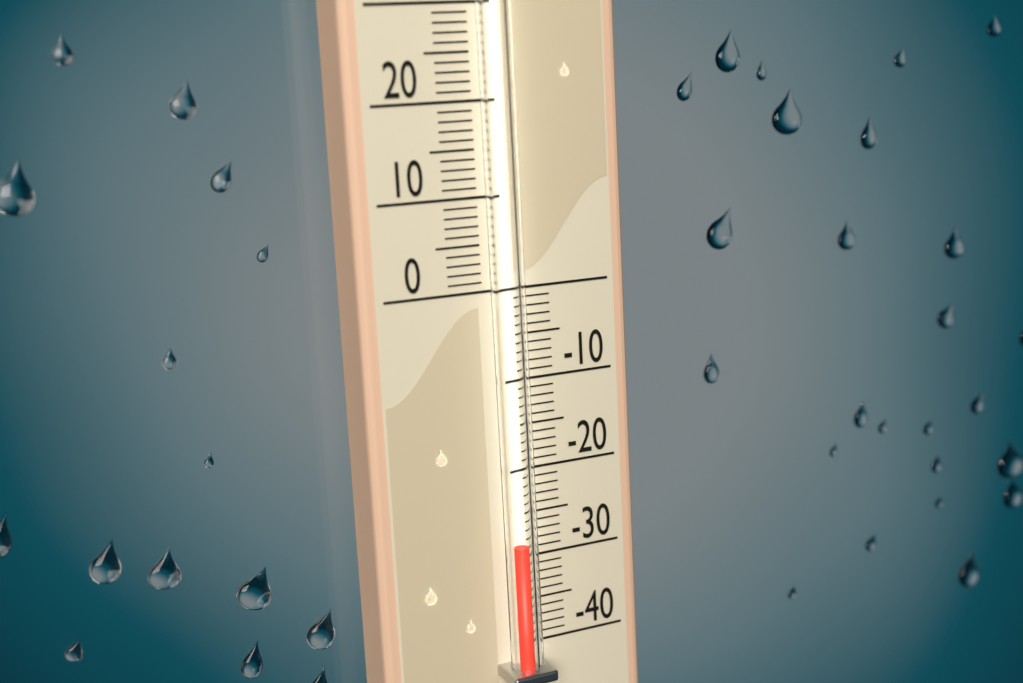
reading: -28 (no unit)
